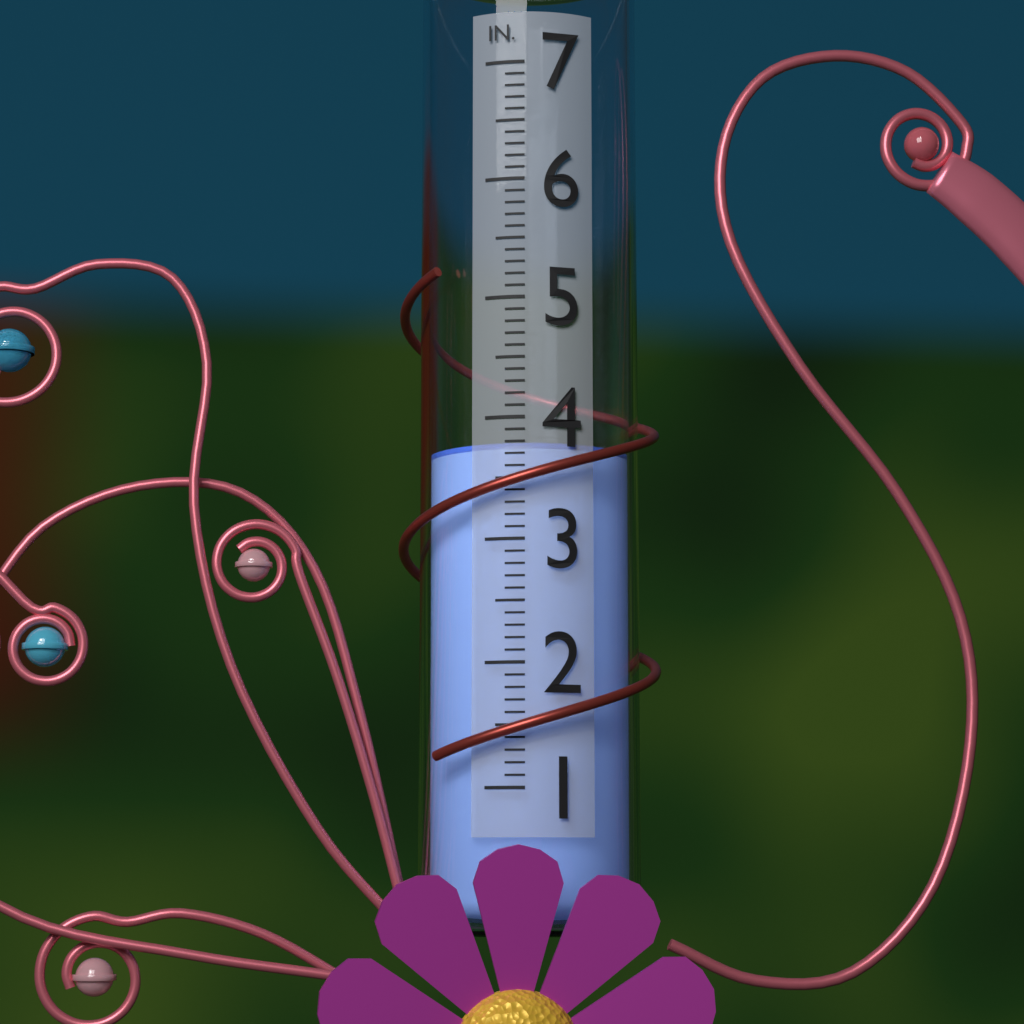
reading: 3.8 in
